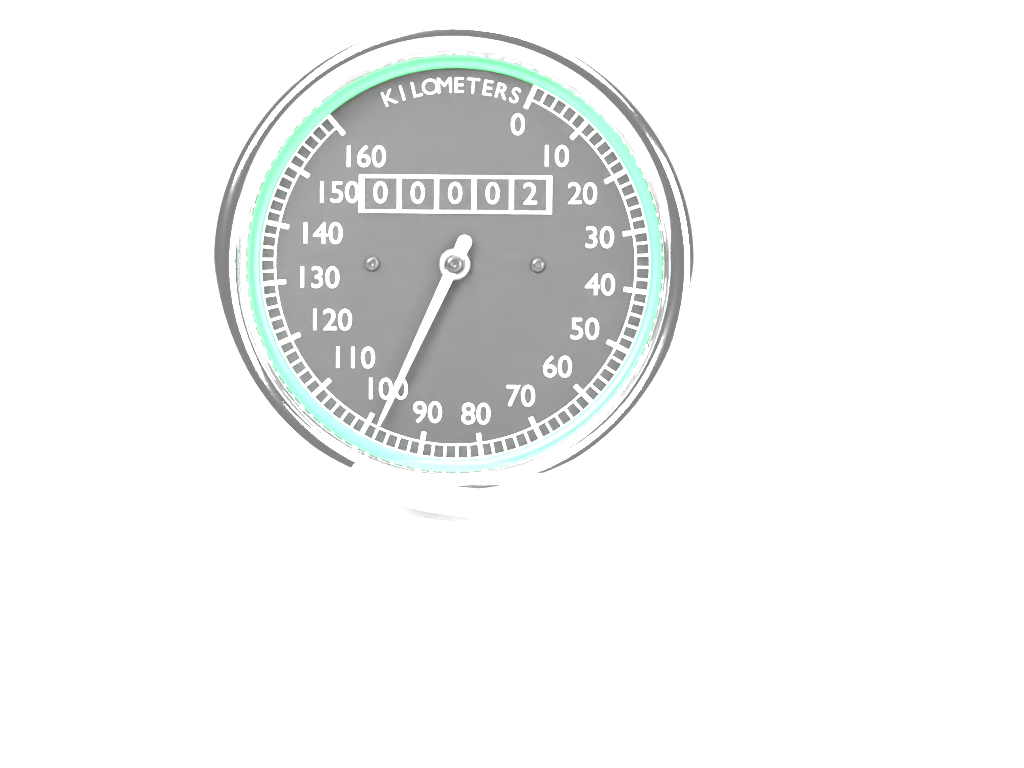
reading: 98 km/h
